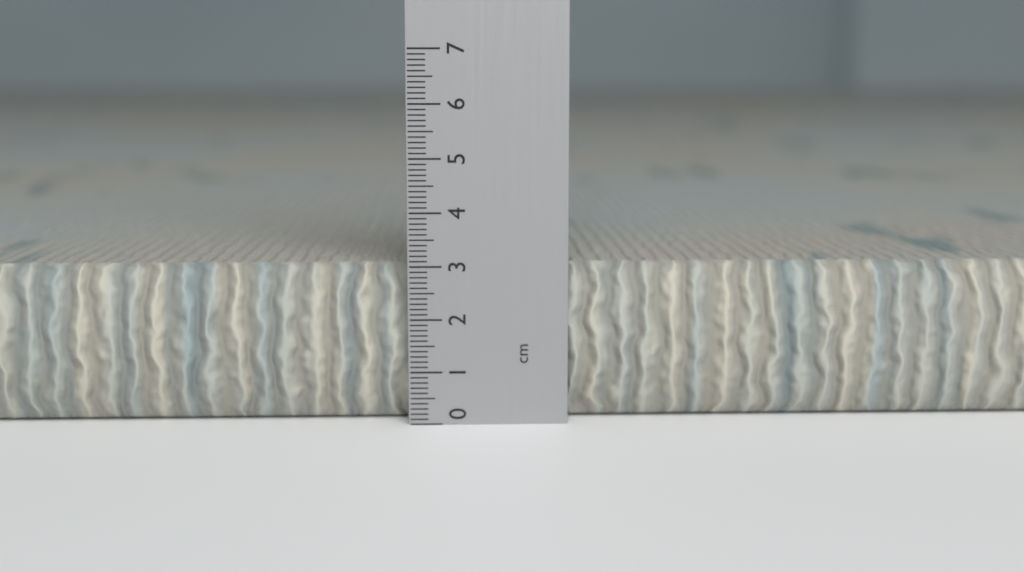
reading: 3.0 cm
